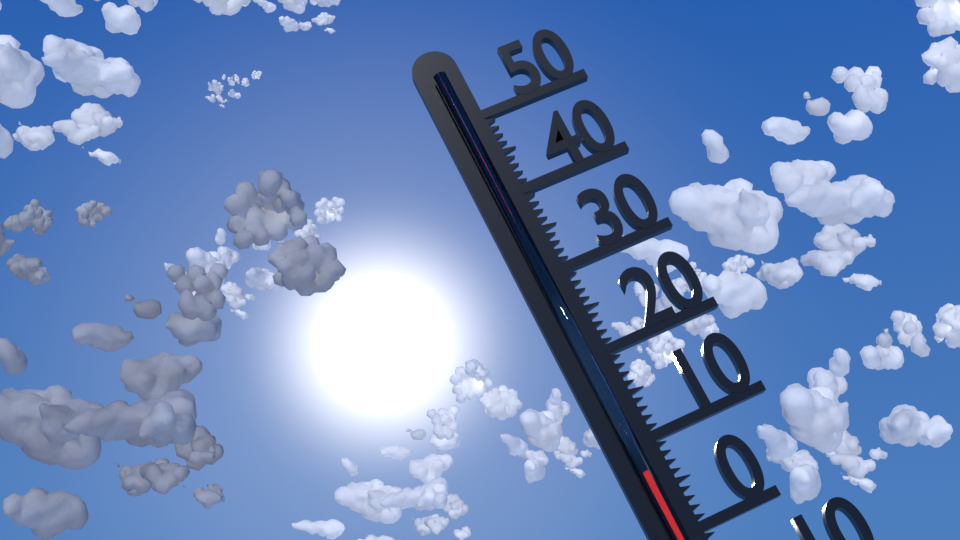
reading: 7 °C
